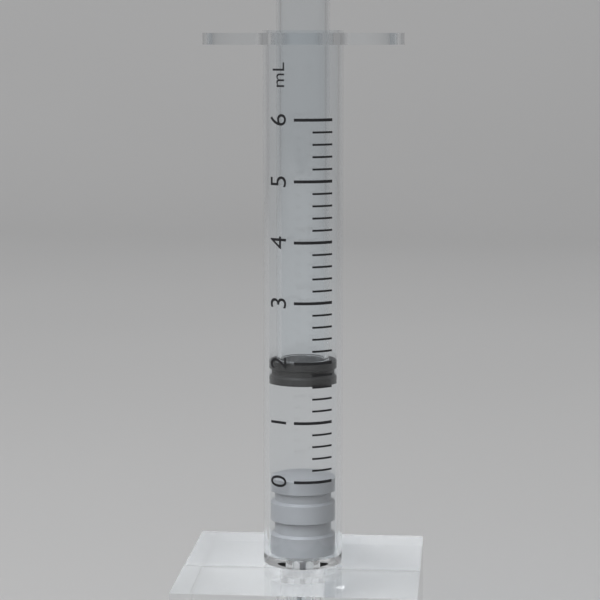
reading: 1.6 mL
